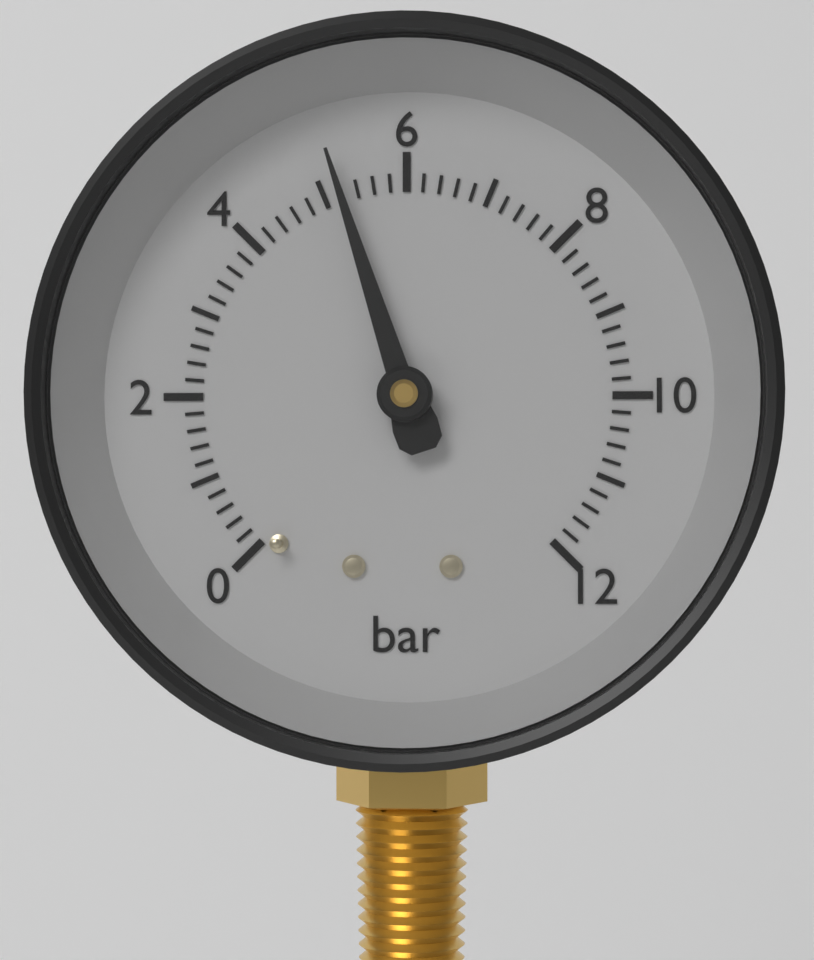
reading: 5.2 bar
